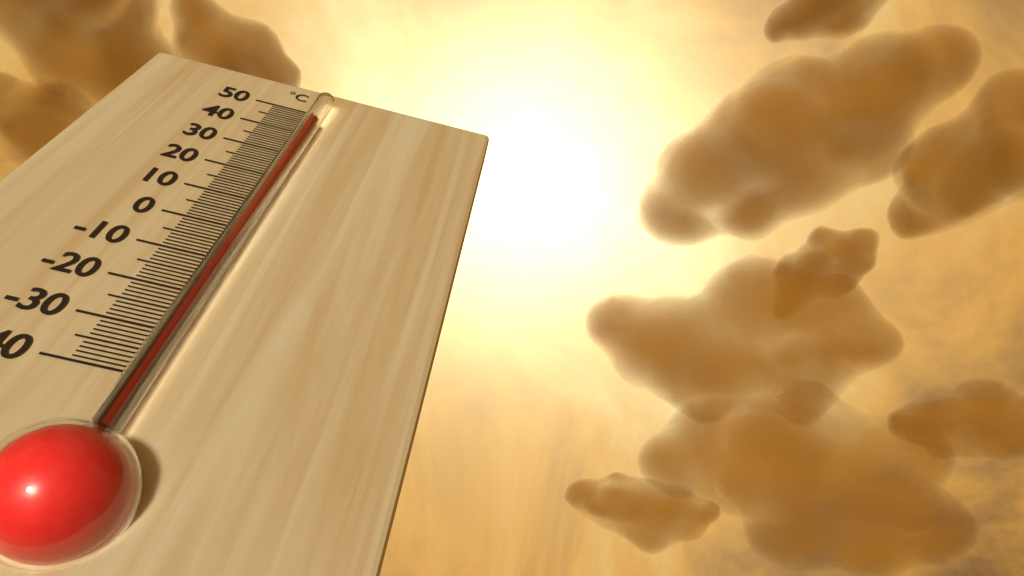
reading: 43 °C
